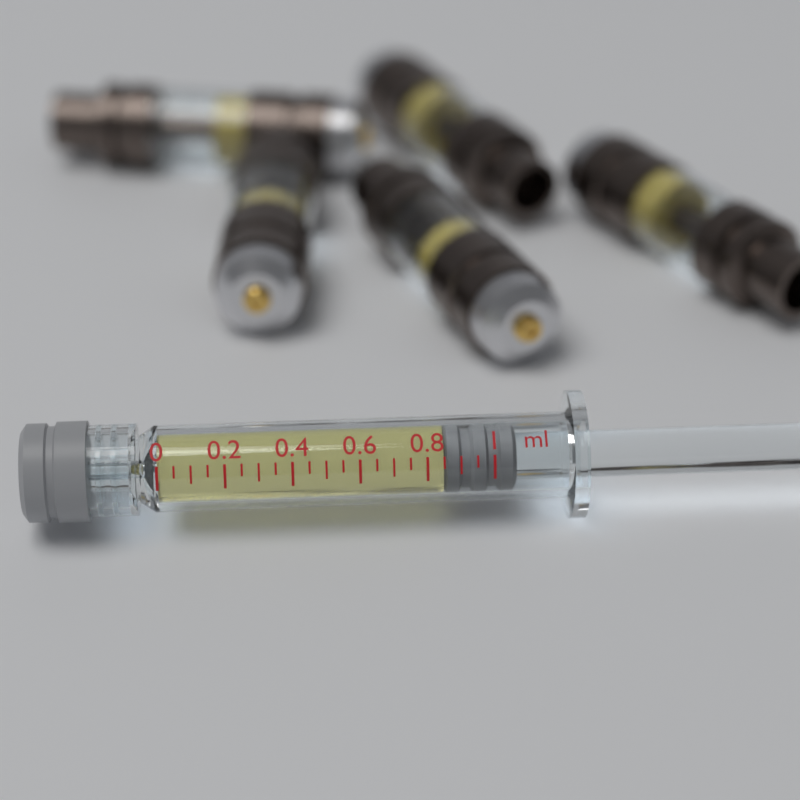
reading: 0.85 ml
